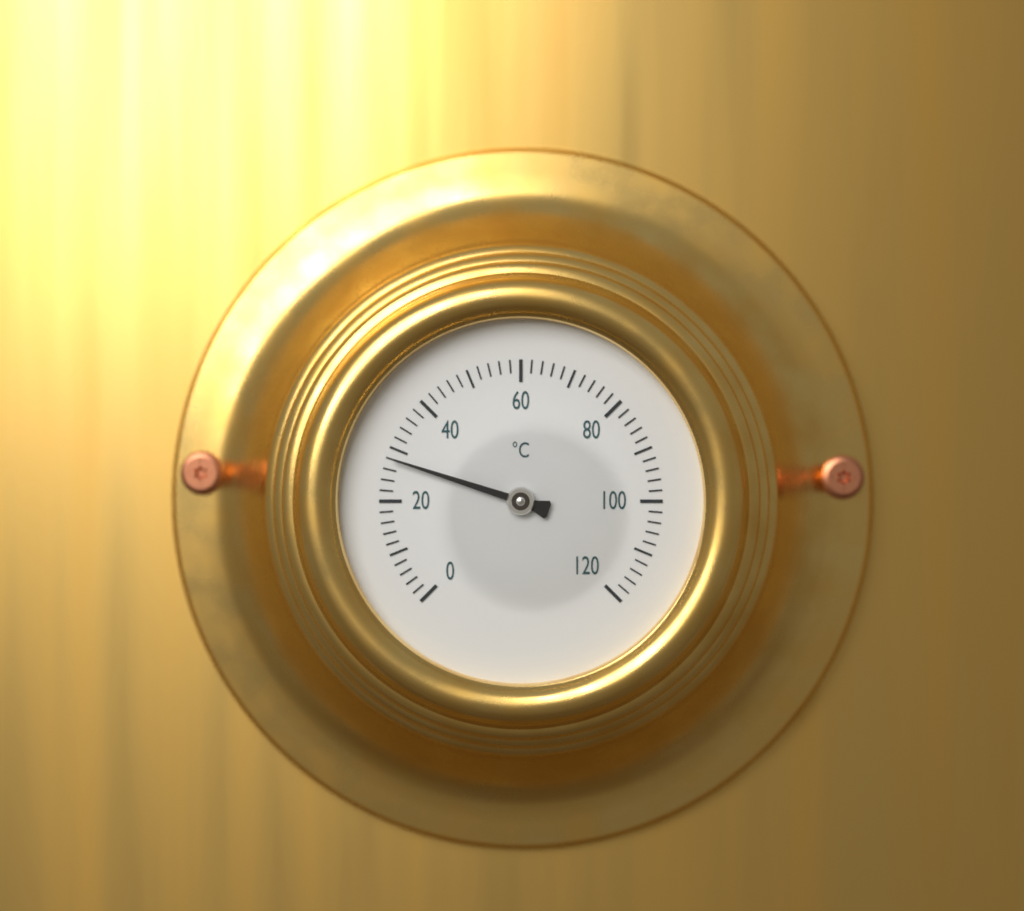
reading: 28 °C
